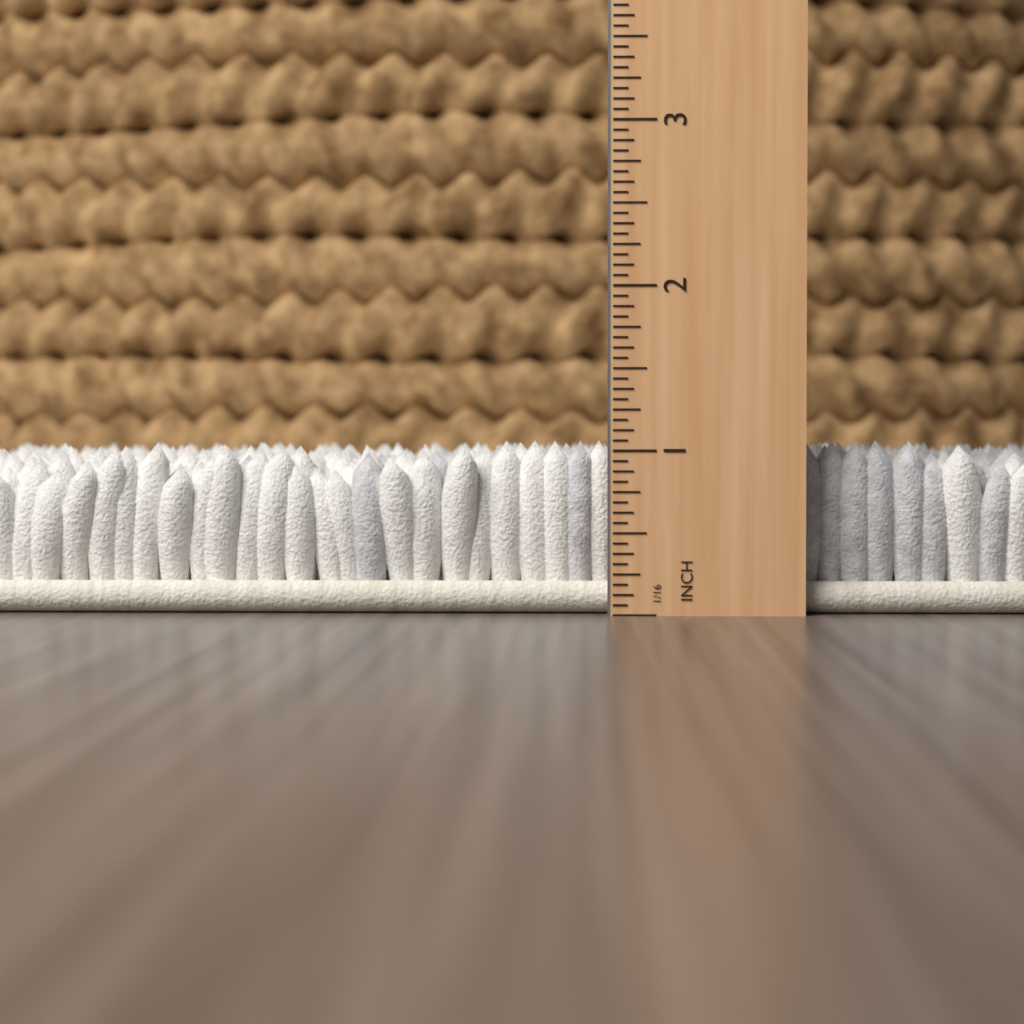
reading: 1.0625 in
